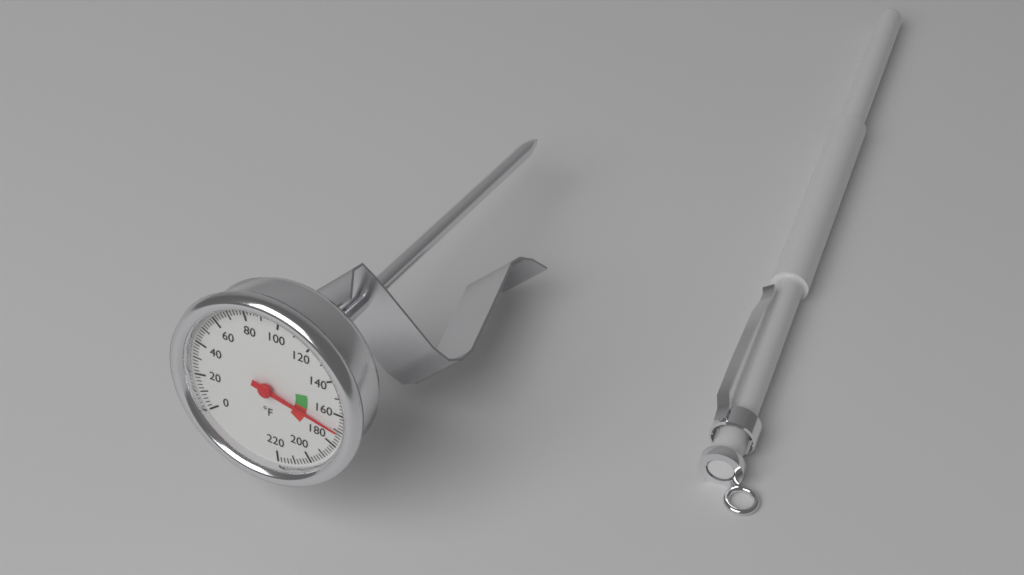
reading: 170 °F
